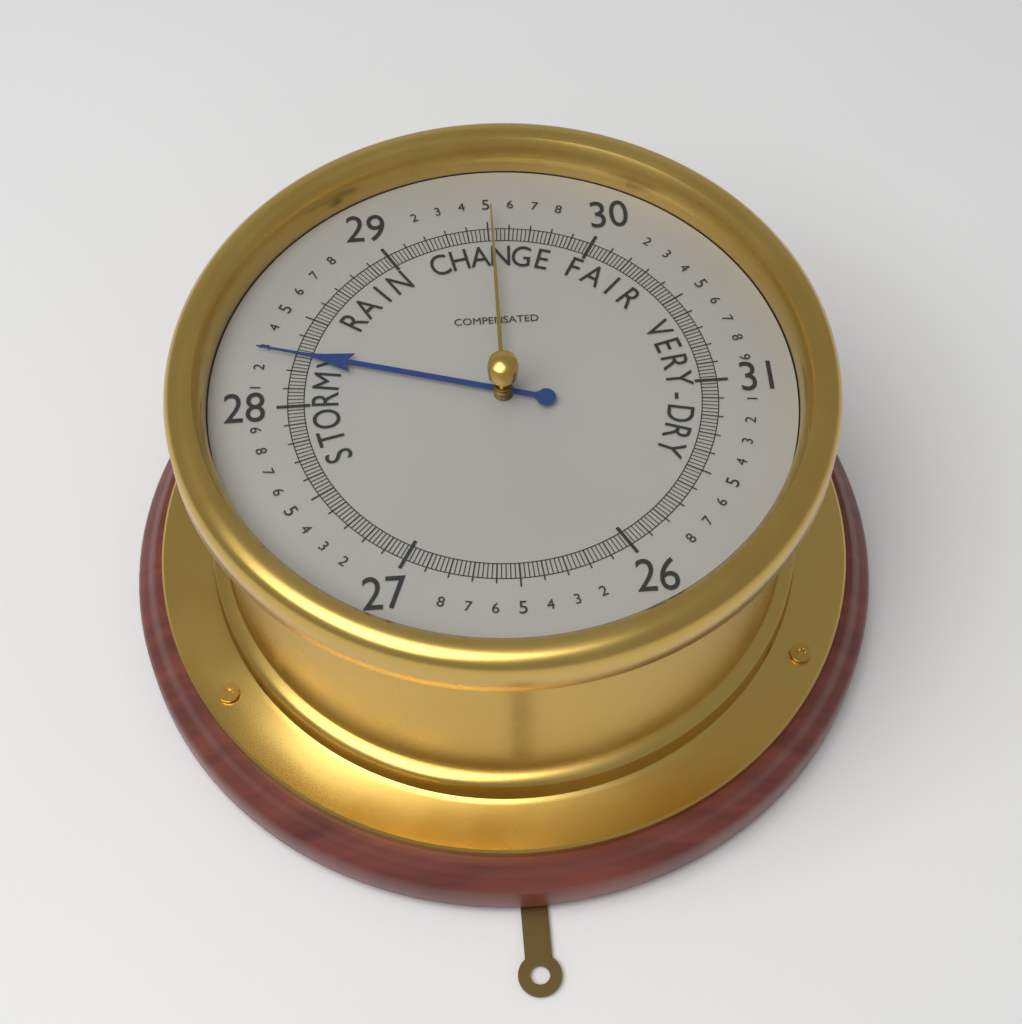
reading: 28.28 (no unit)
